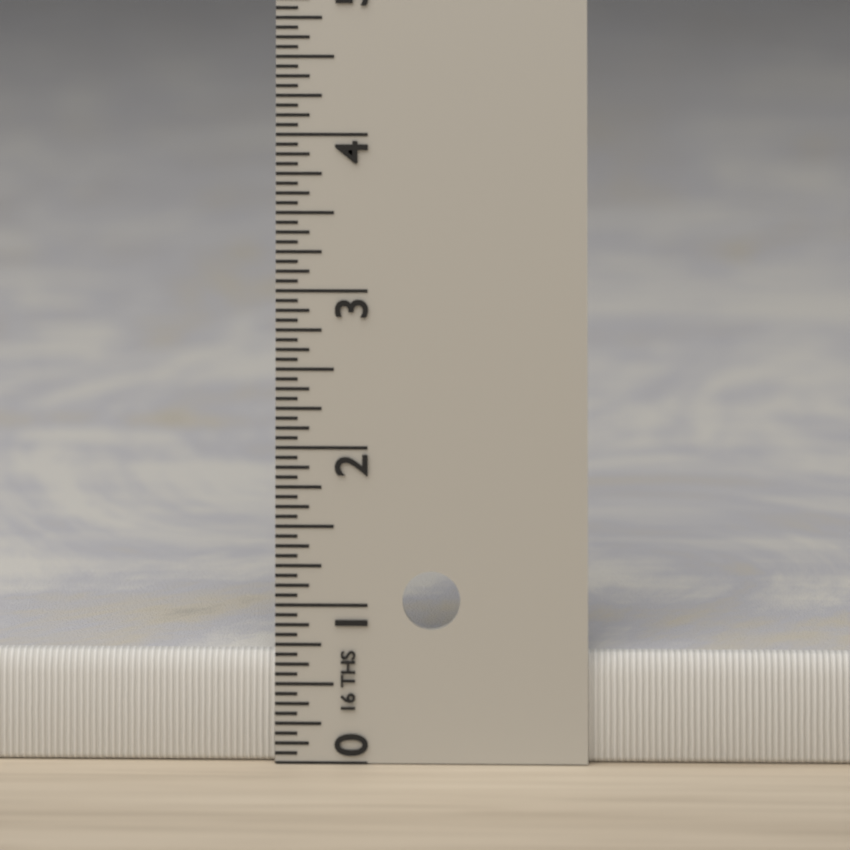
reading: 0.6875 in
